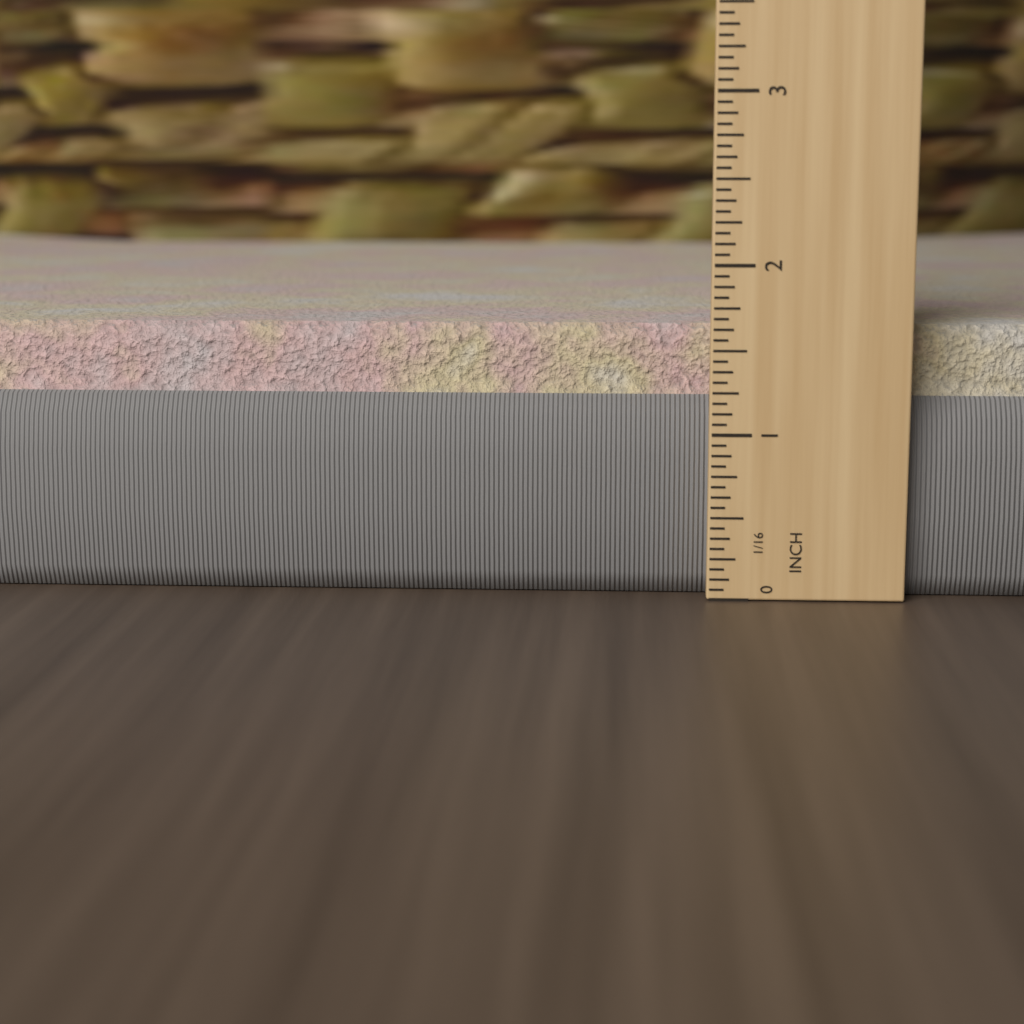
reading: 1.6250 in
